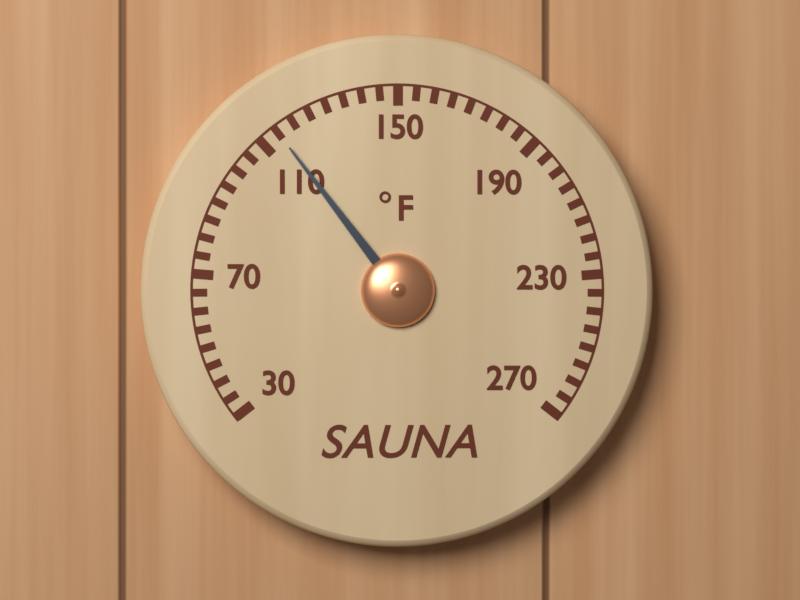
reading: 115 °F
